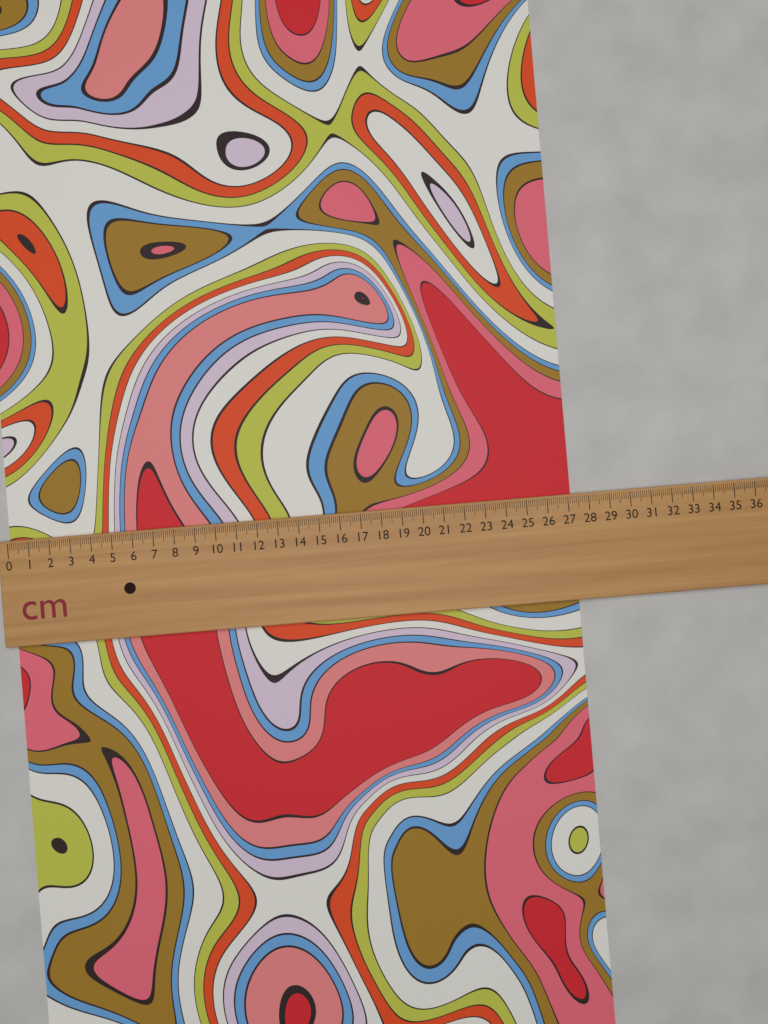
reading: 27.2 cm
